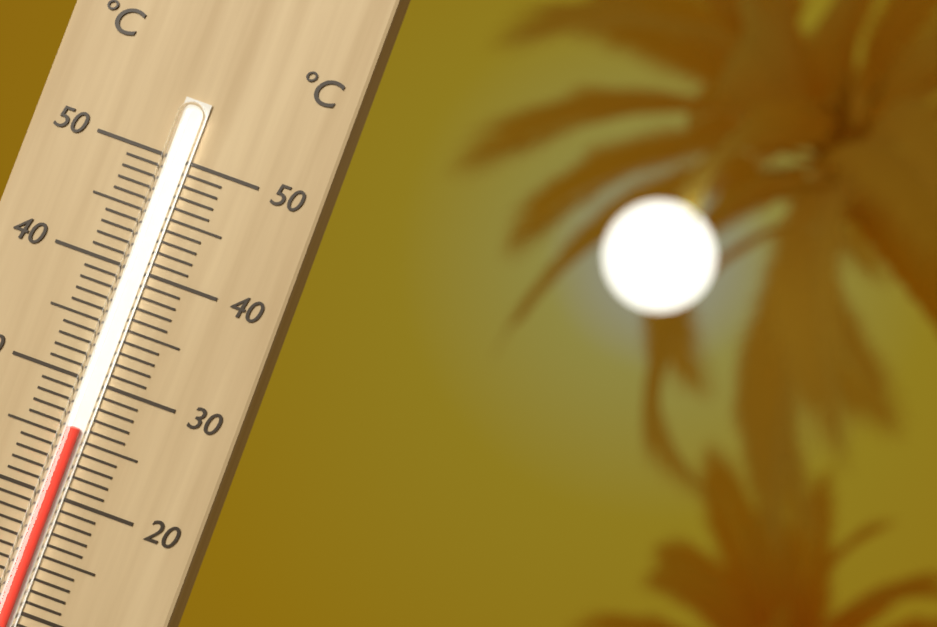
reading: 26 °C
